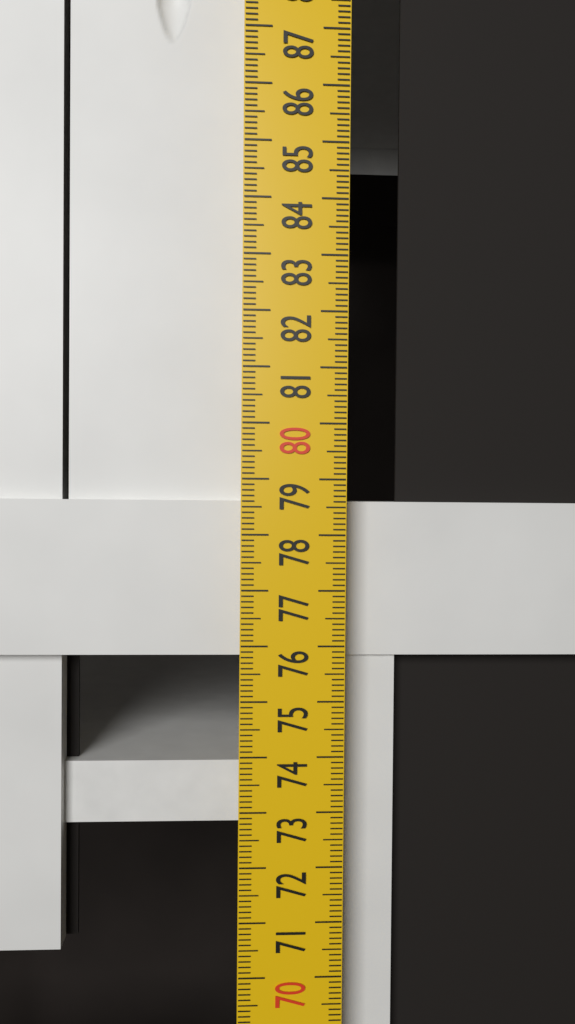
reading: 78.6 cm
